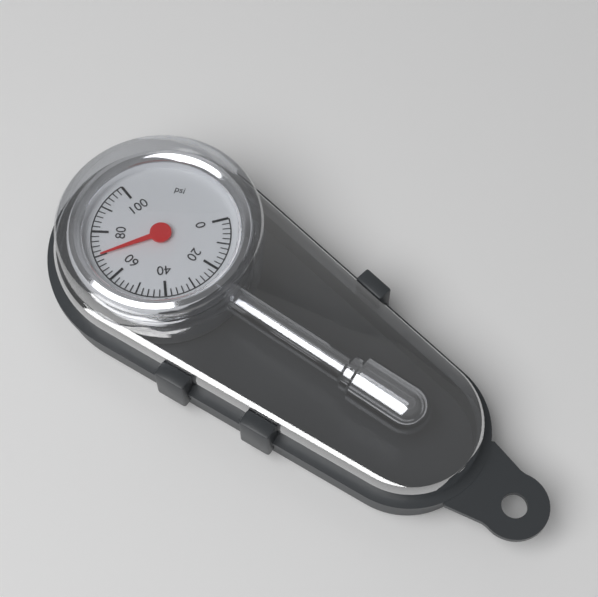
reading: 70 psi
